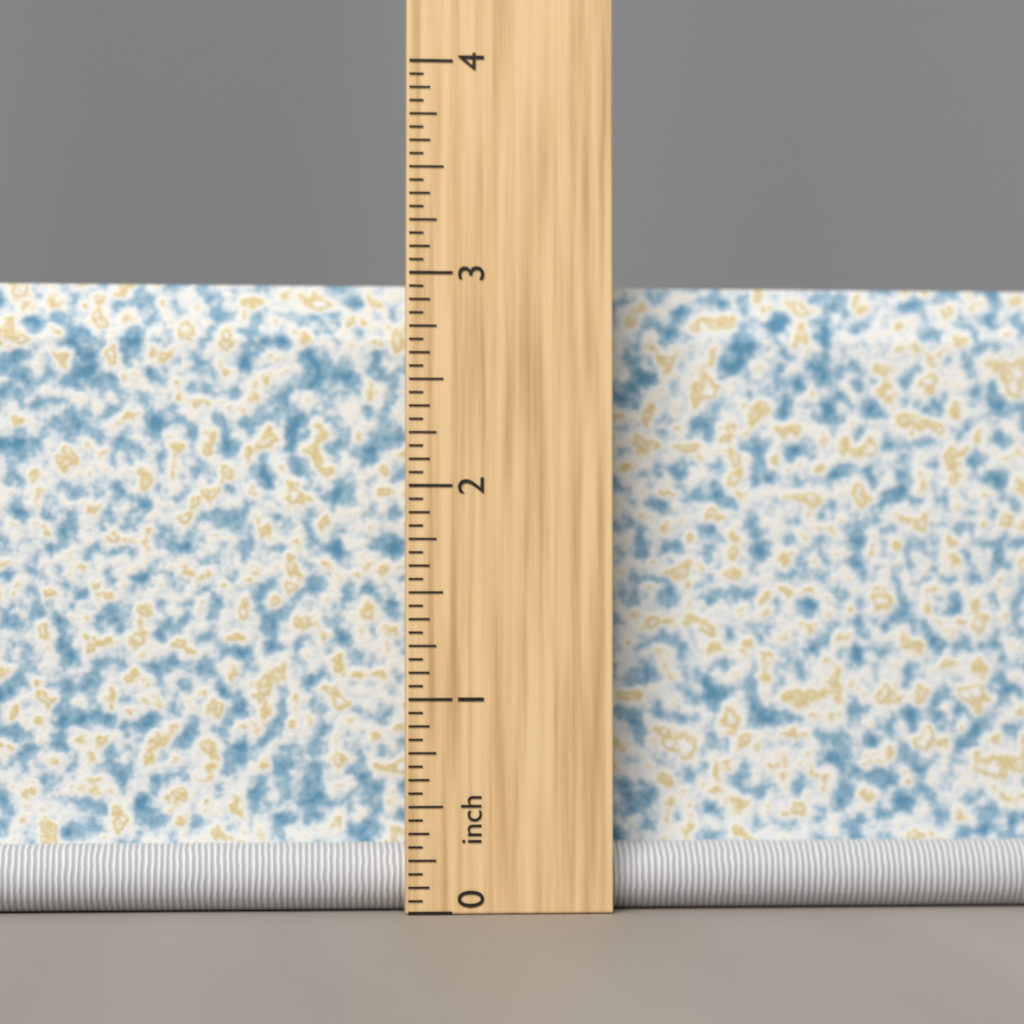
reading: 3.0000 inch
